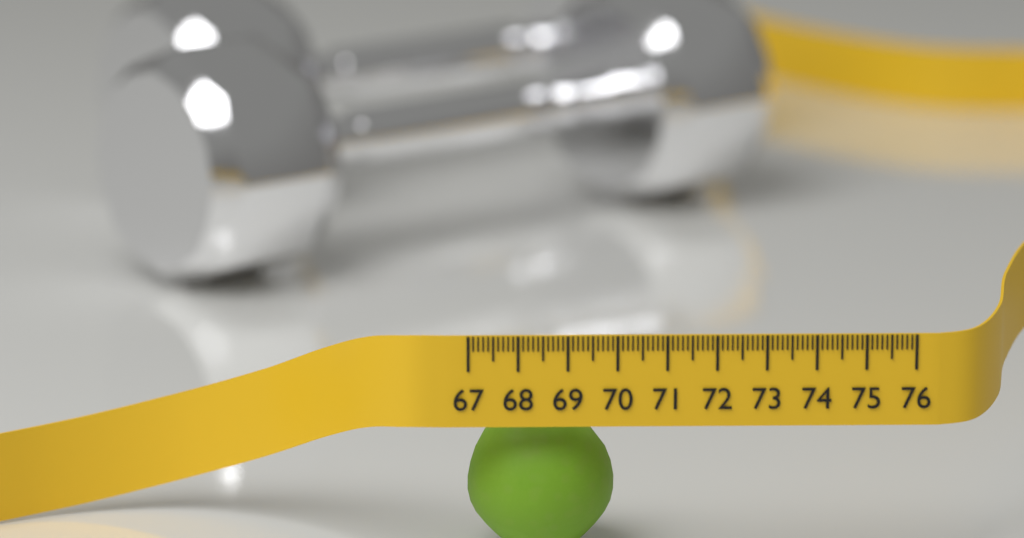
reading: 70.0 (no unit)
